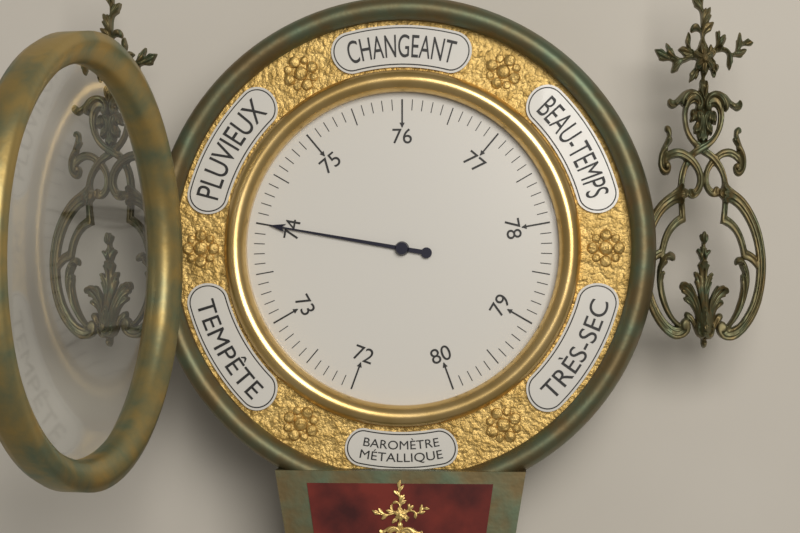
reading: 74.0 (no unit)
